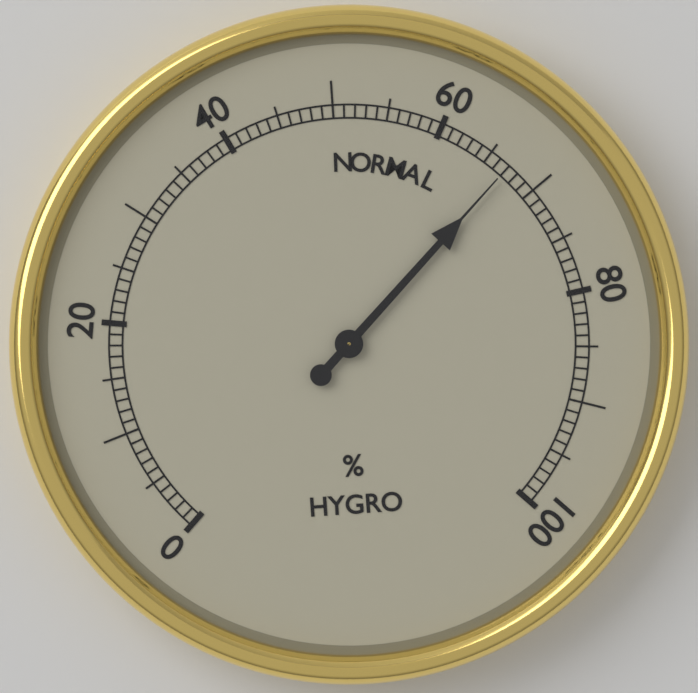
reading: 67 %
